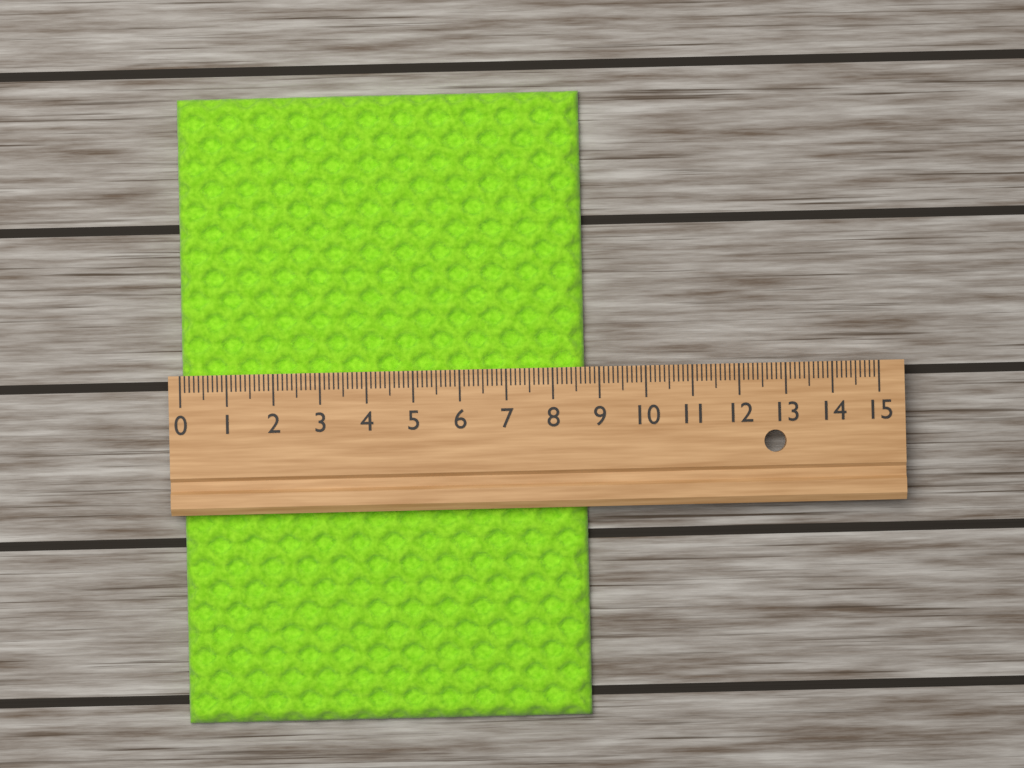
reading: 8.7 (no unit)
